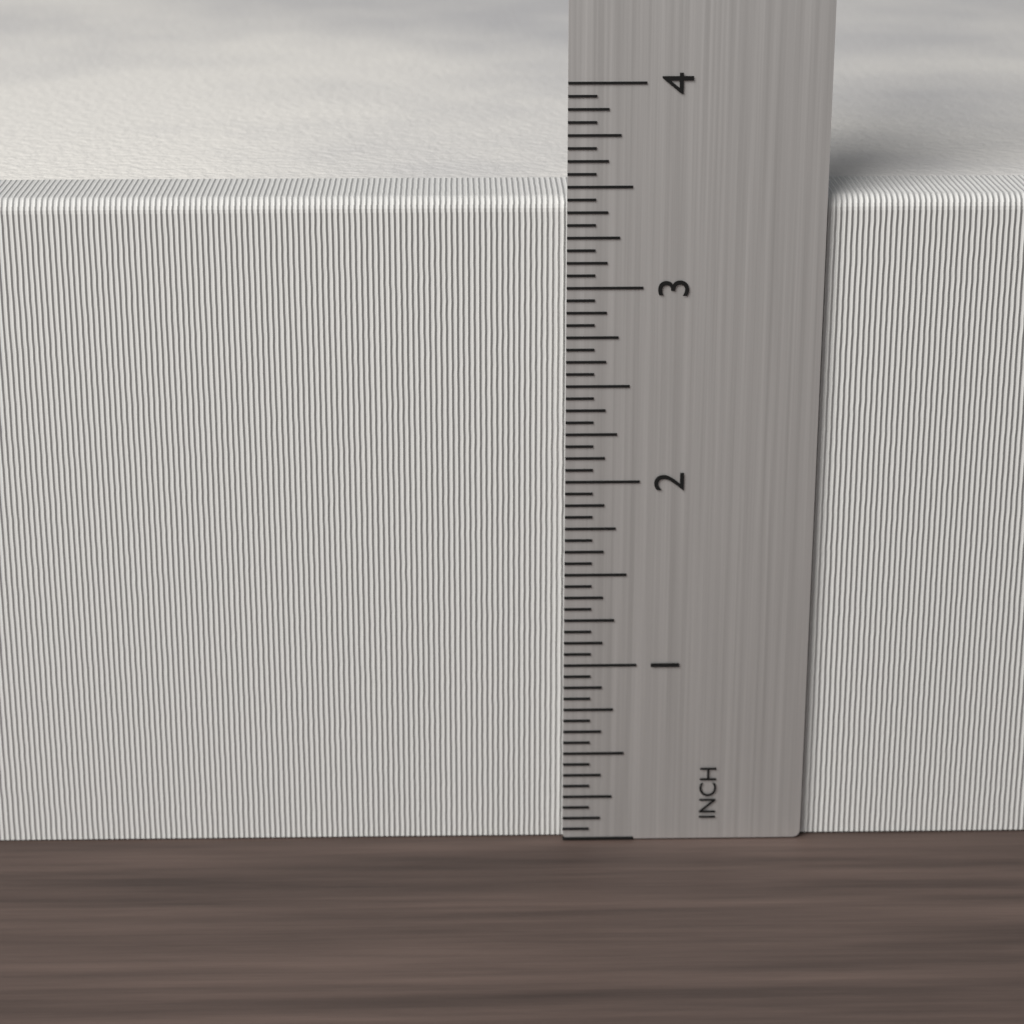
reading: 3.4375 inch
